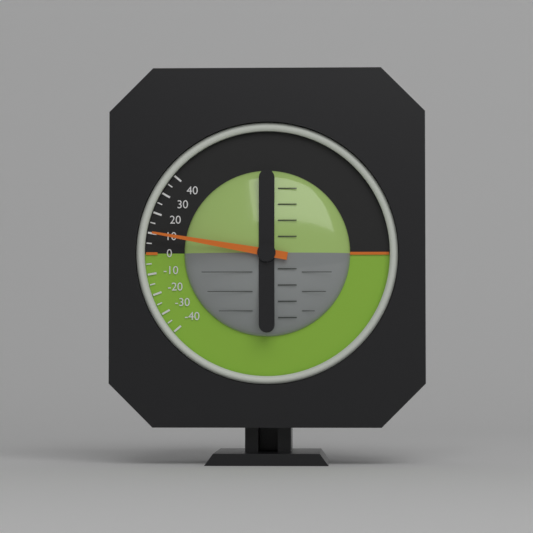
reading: 10 (no unit)
